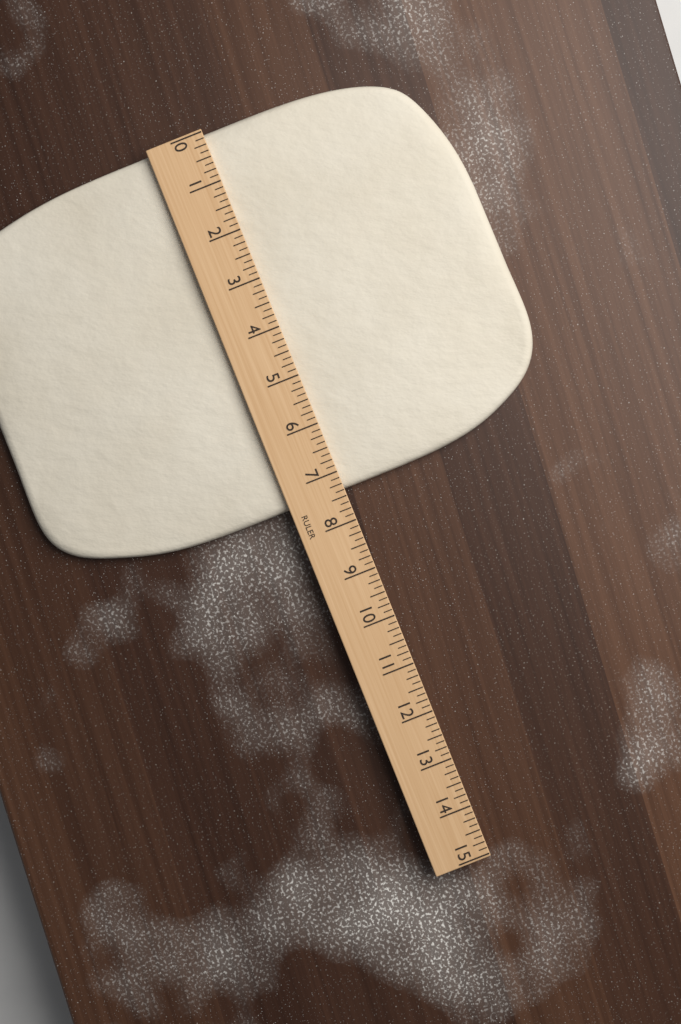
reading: 7.375 (no unit)
